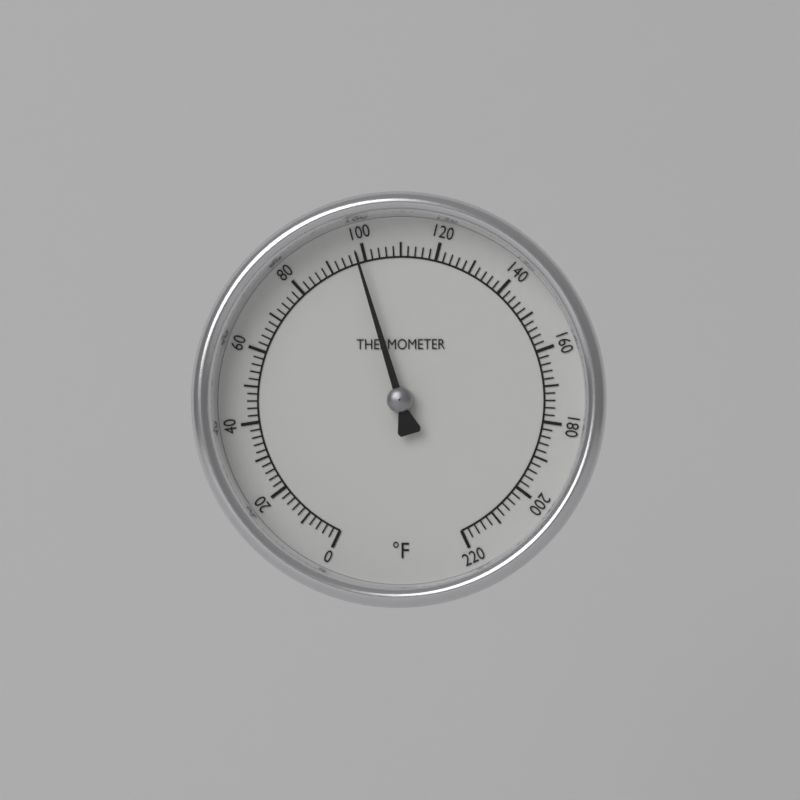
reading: 98 °F
